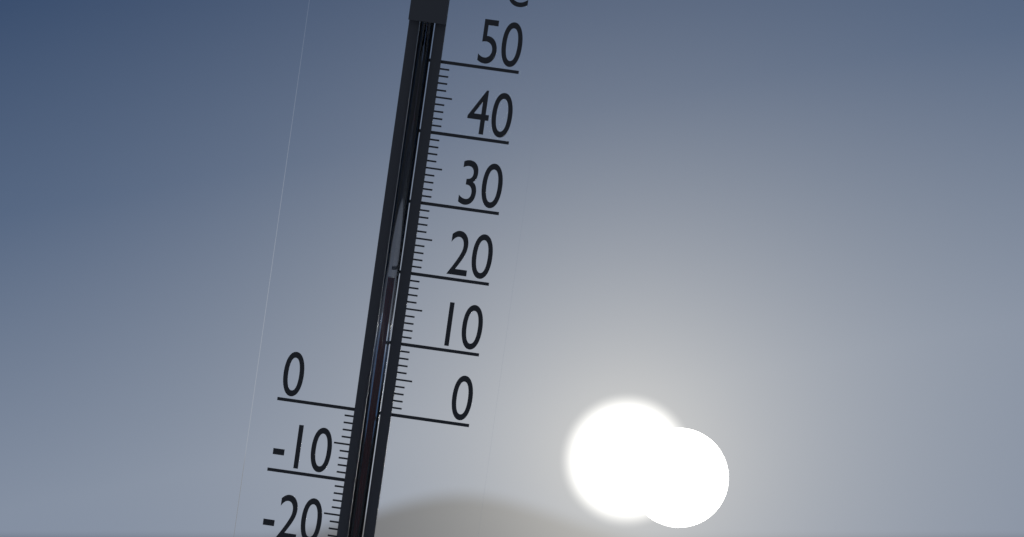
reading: 19 °C
